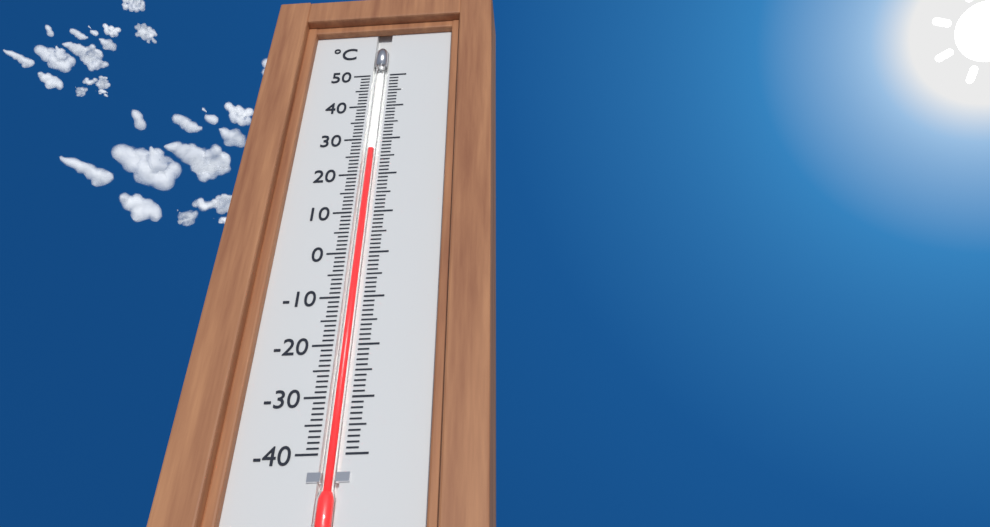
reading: 27 °C
